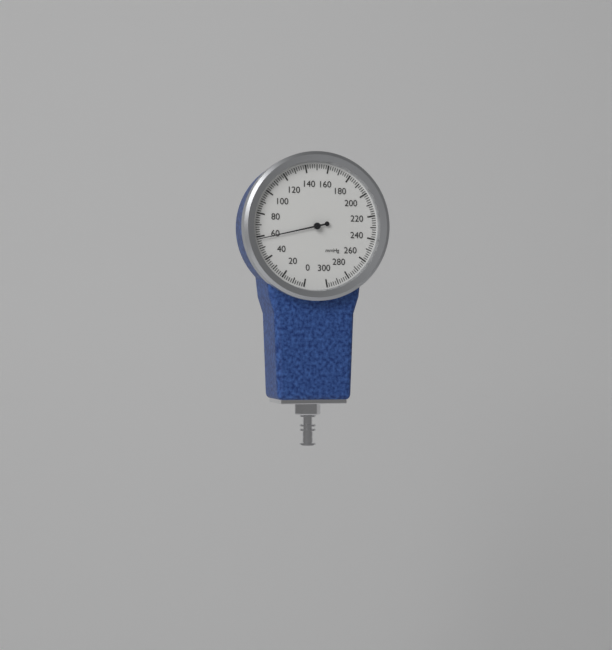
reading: 58 mmHg
